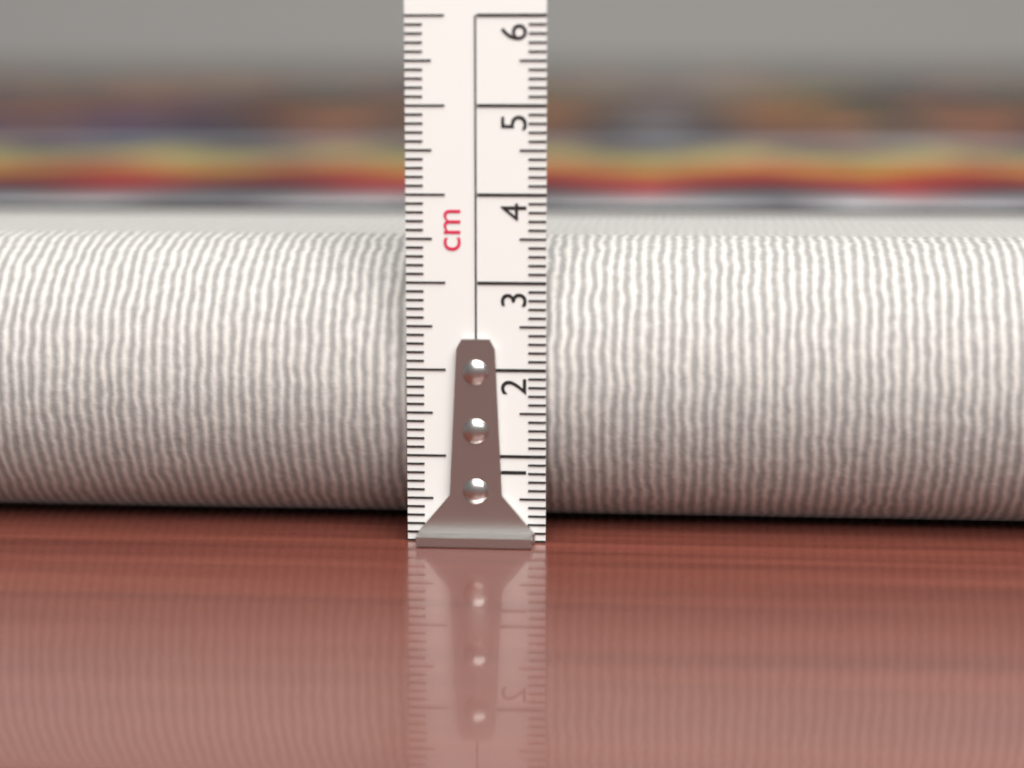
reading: 3.4 cm
